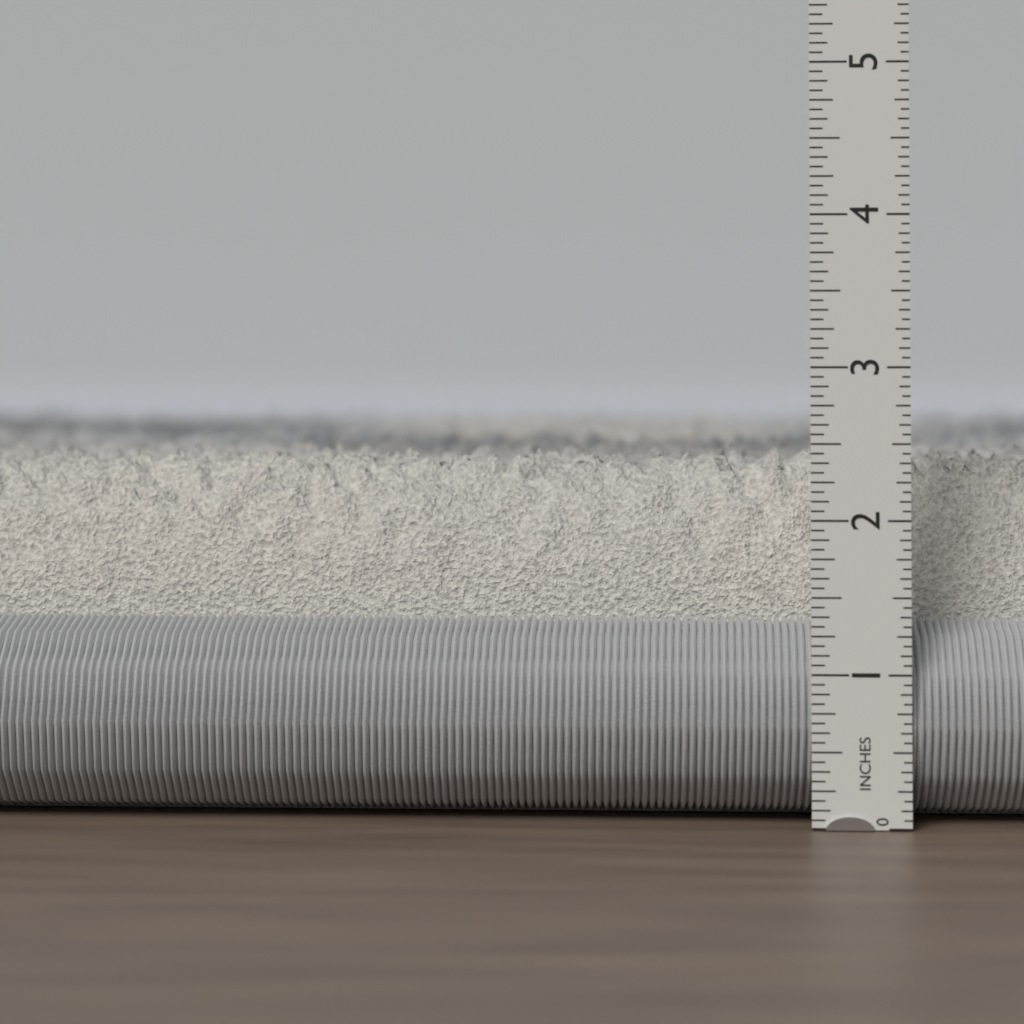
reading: 2.4375 in
